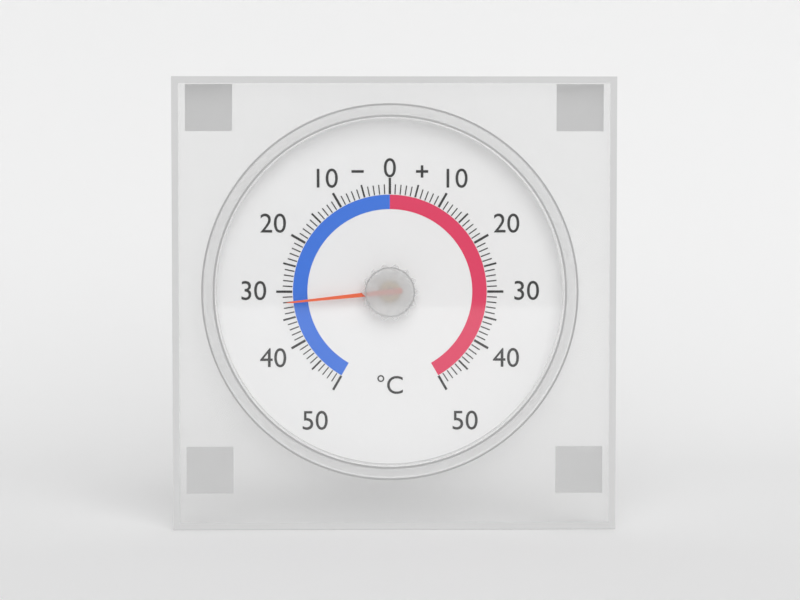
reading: -32 °C
